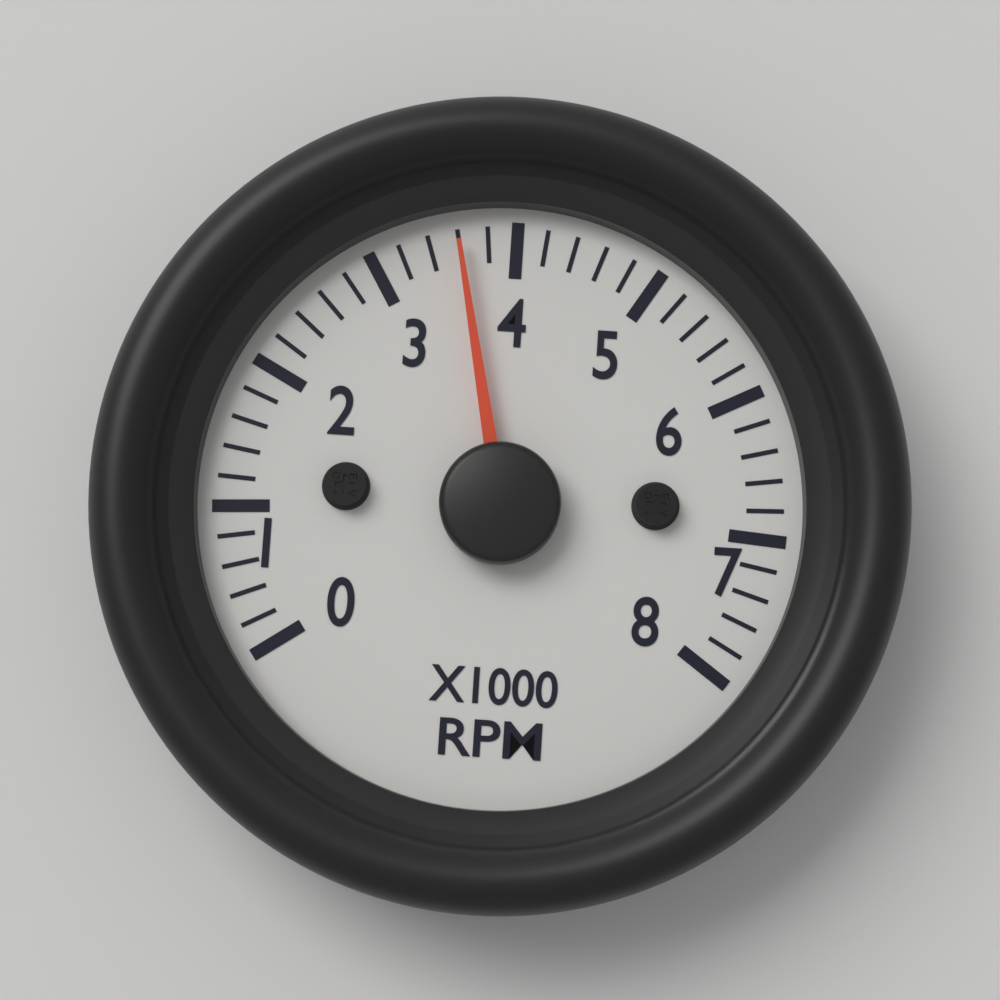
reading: 3600 RPM
